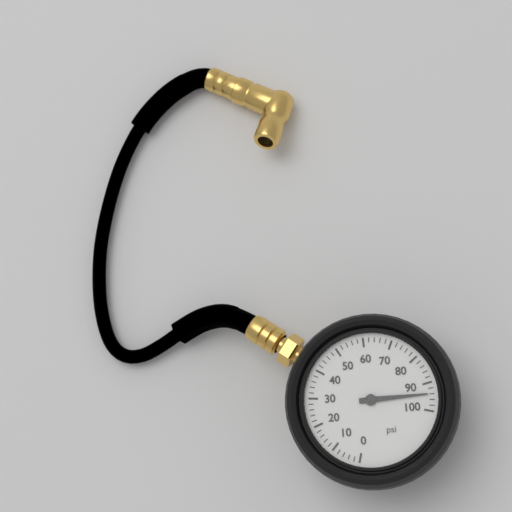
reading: 94 psi
